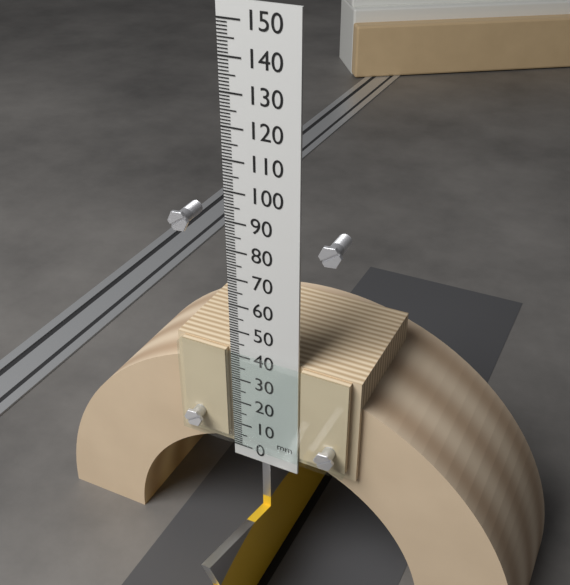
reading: 42 mm
